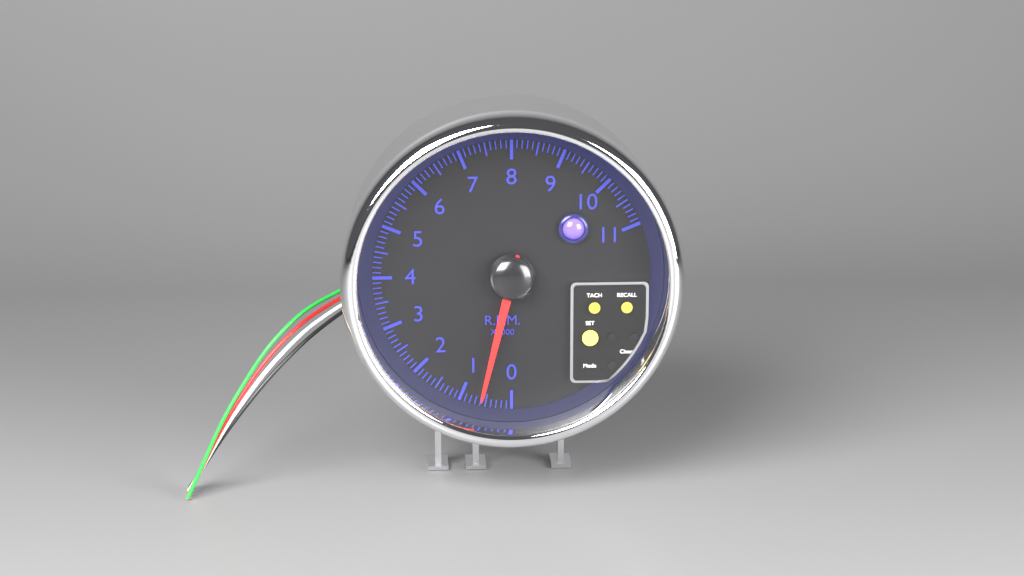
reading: 0.6 rpm x1000
